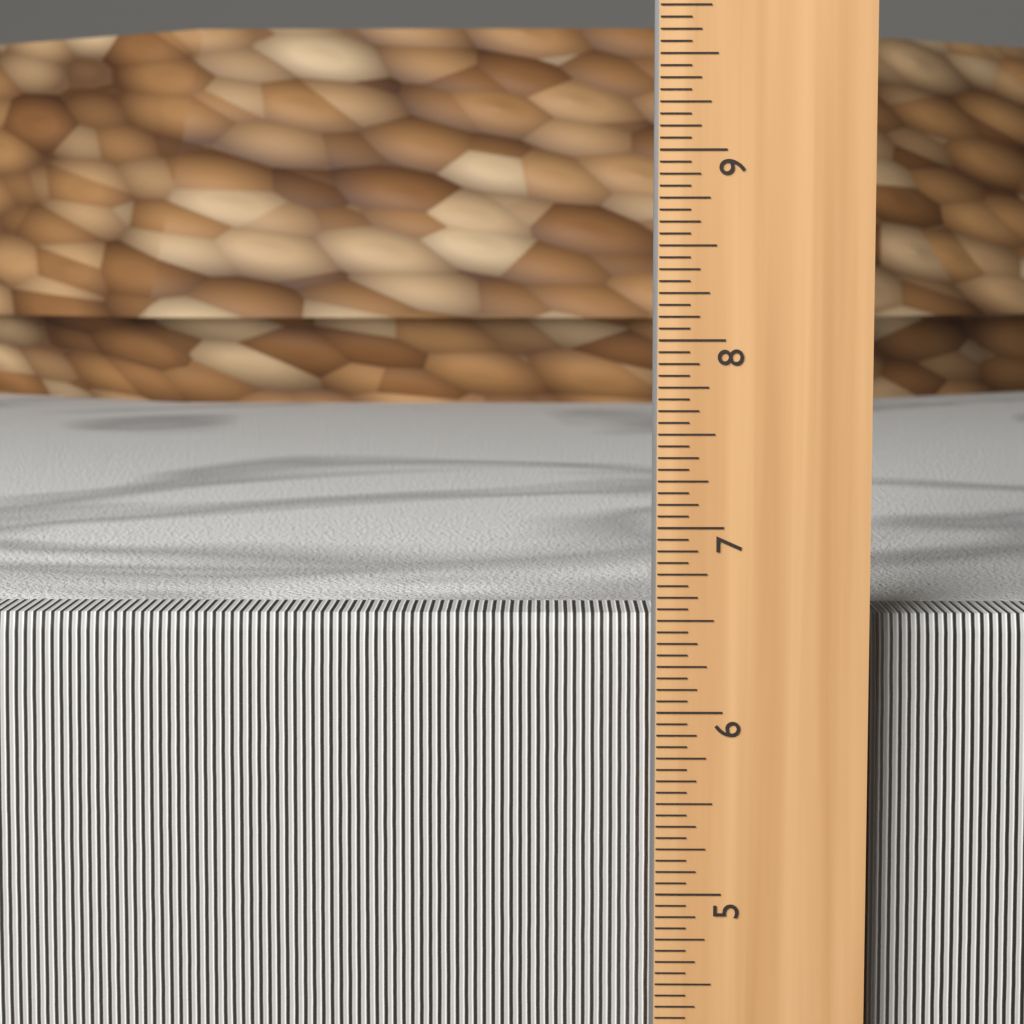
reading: 6.5000 in
